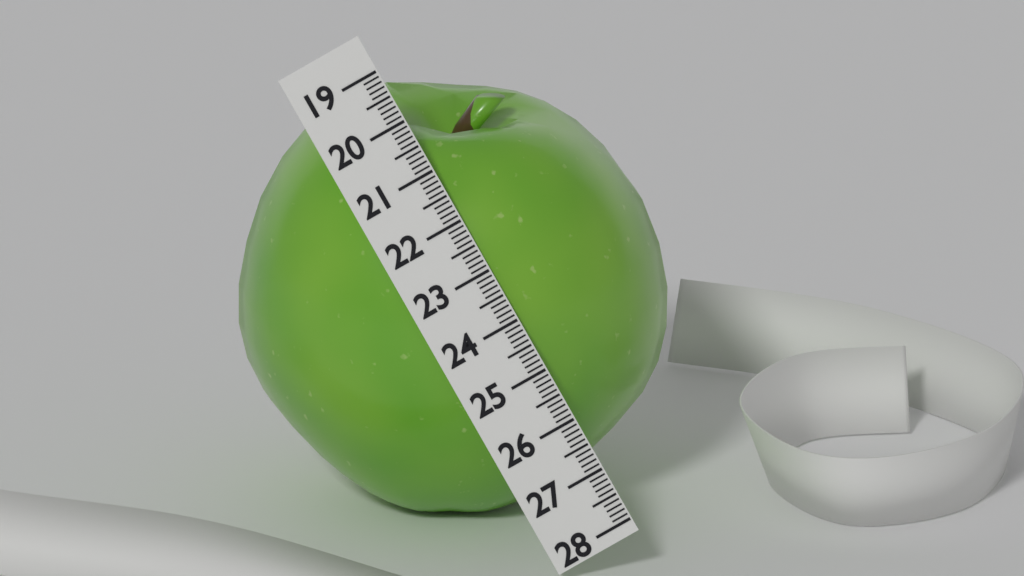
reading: 26.9 (no unit)
